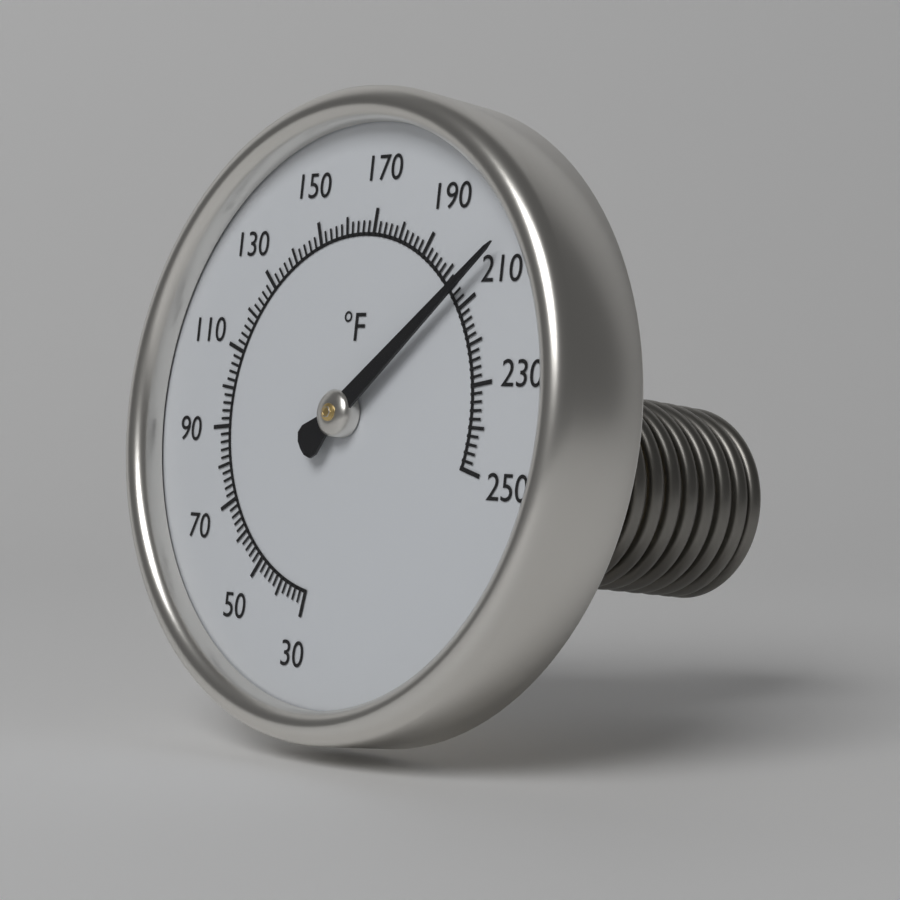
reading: 206 °F
